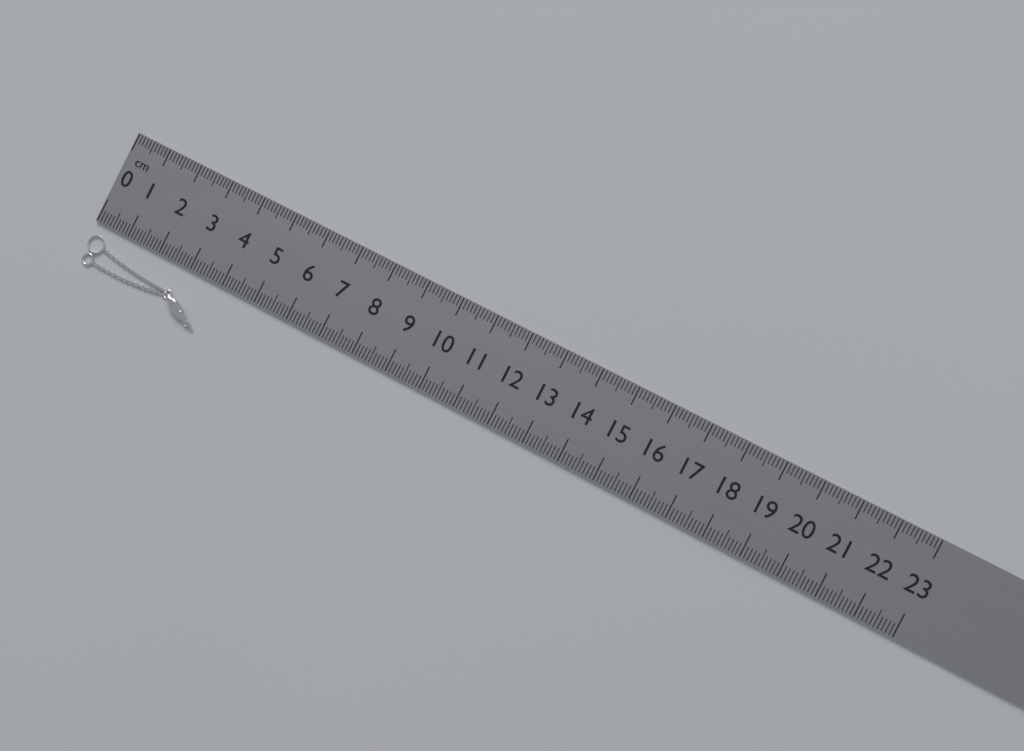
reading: 3.8 cm
